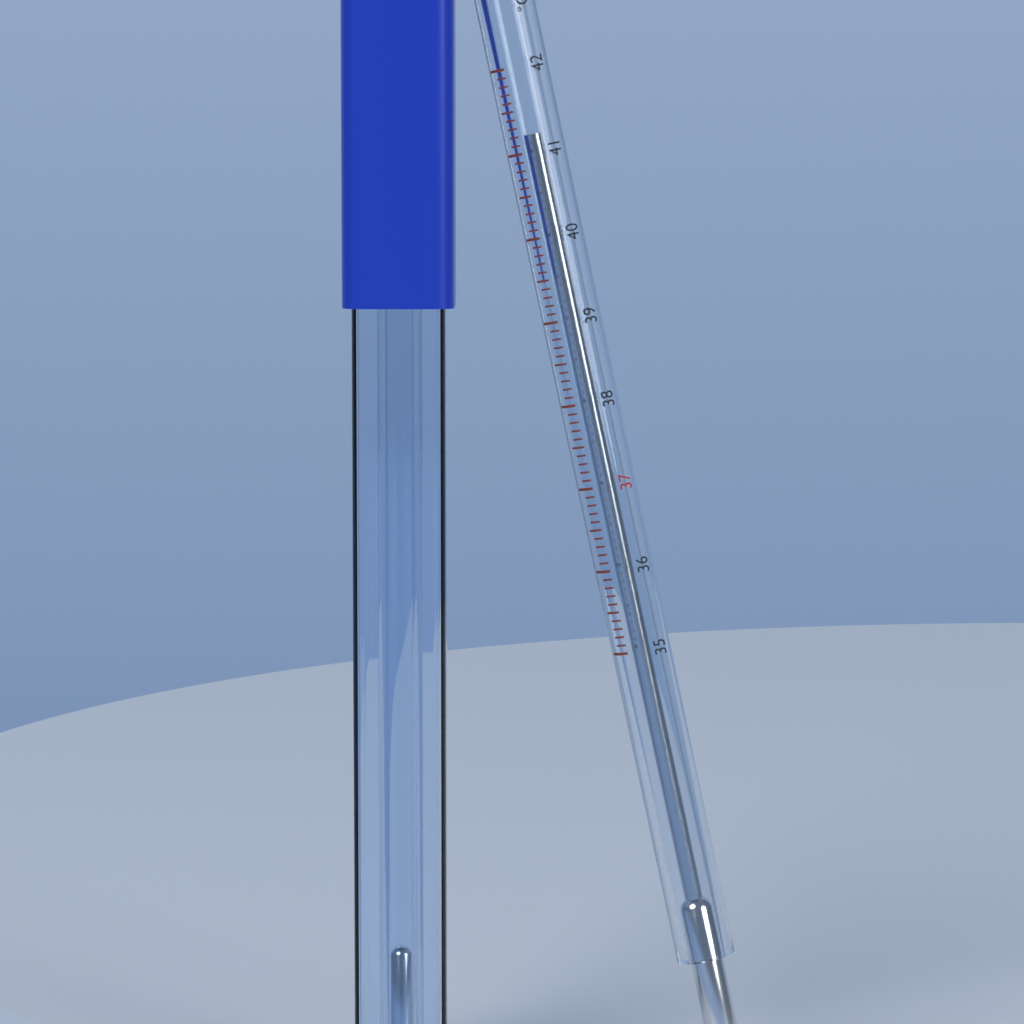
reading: 41.2 °C
